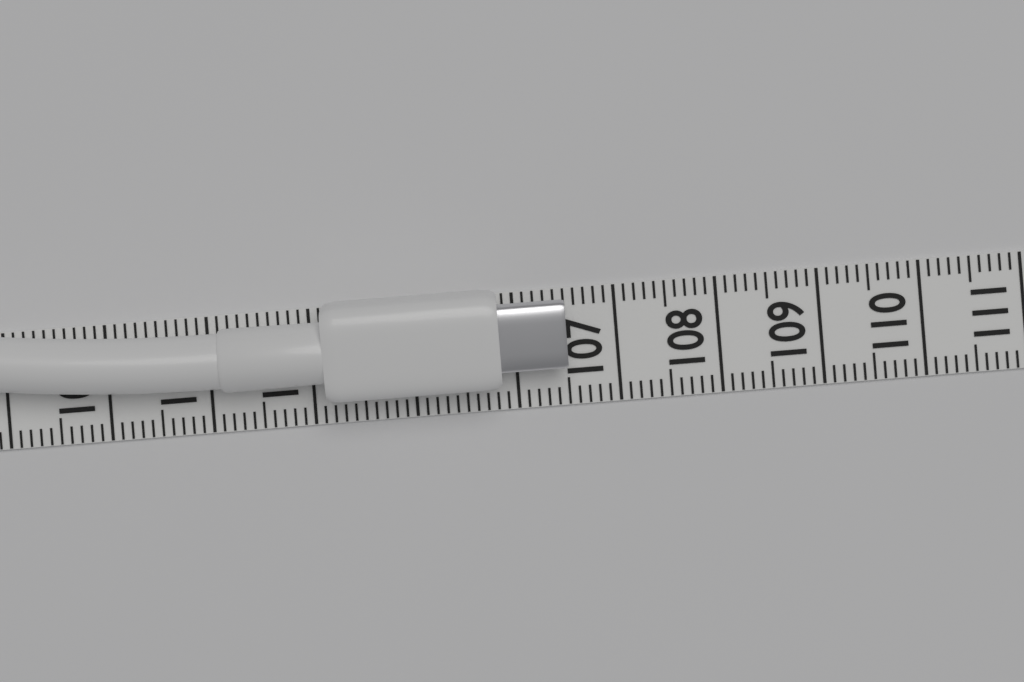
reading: 106.5 (no unit)
